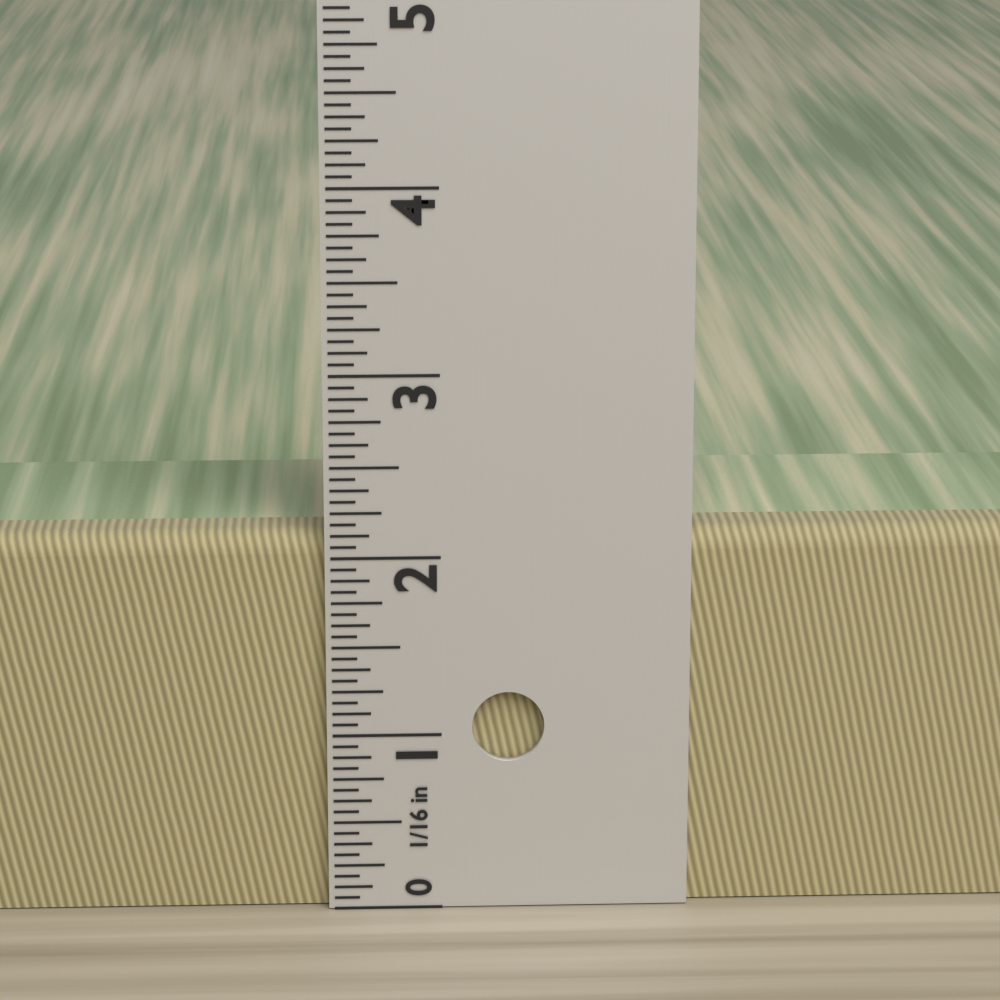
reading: 2.1250 in
